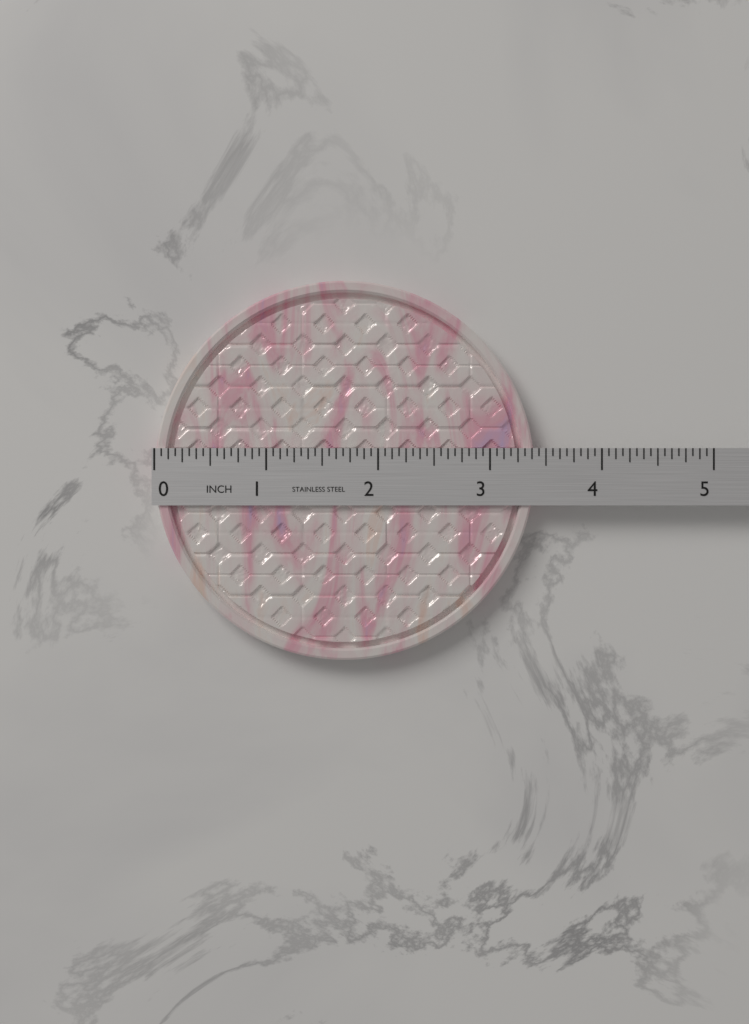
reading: 3.4000 in
